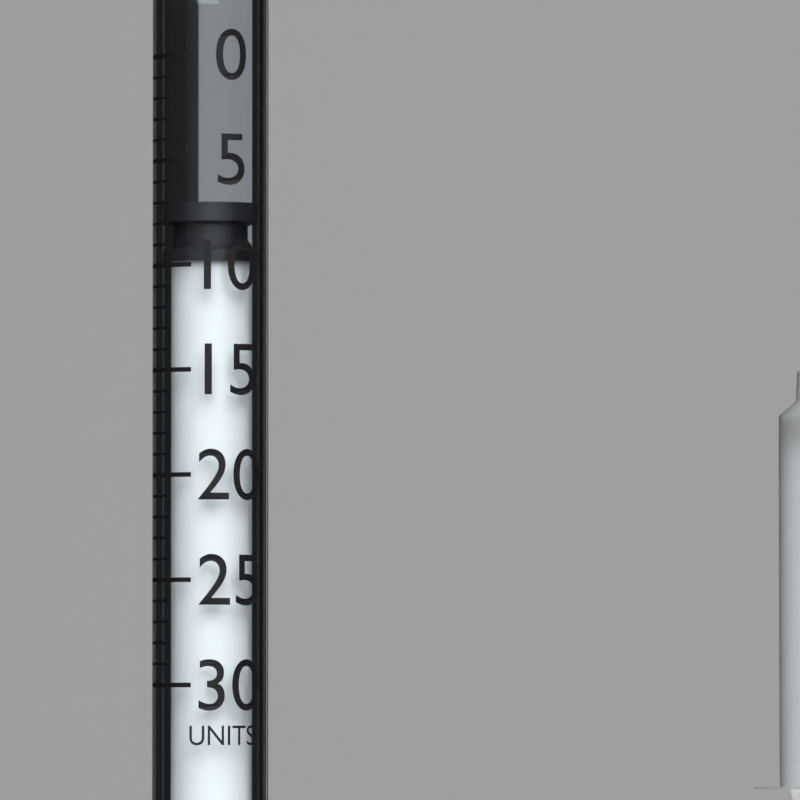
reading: 7 units
